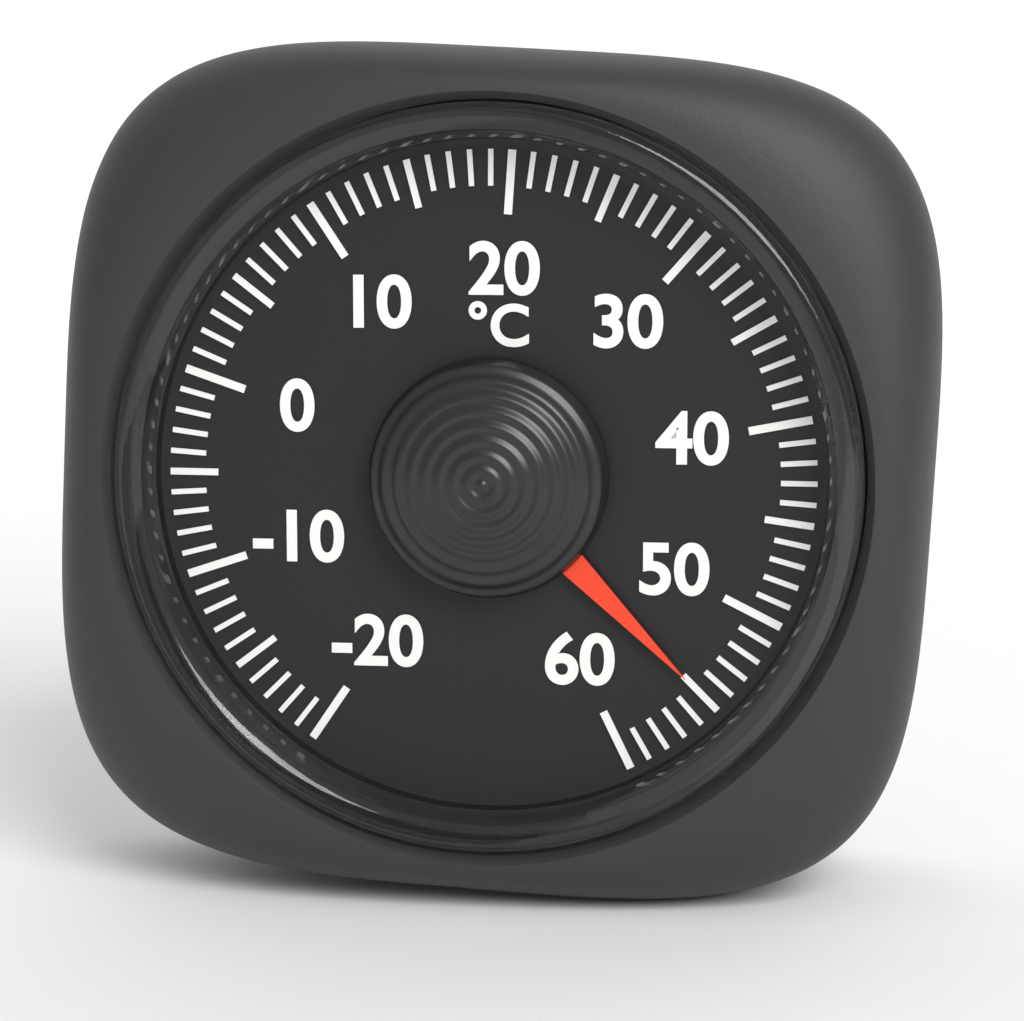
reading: 55 °C
